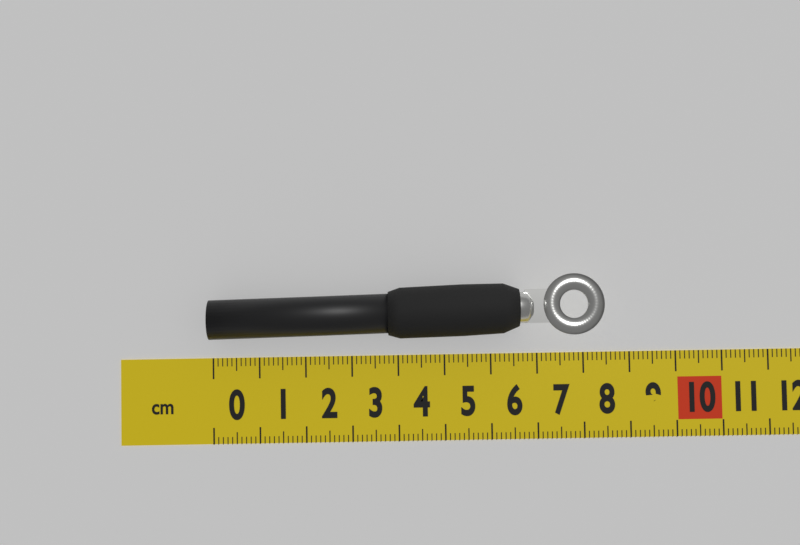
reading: 8.4 cm
